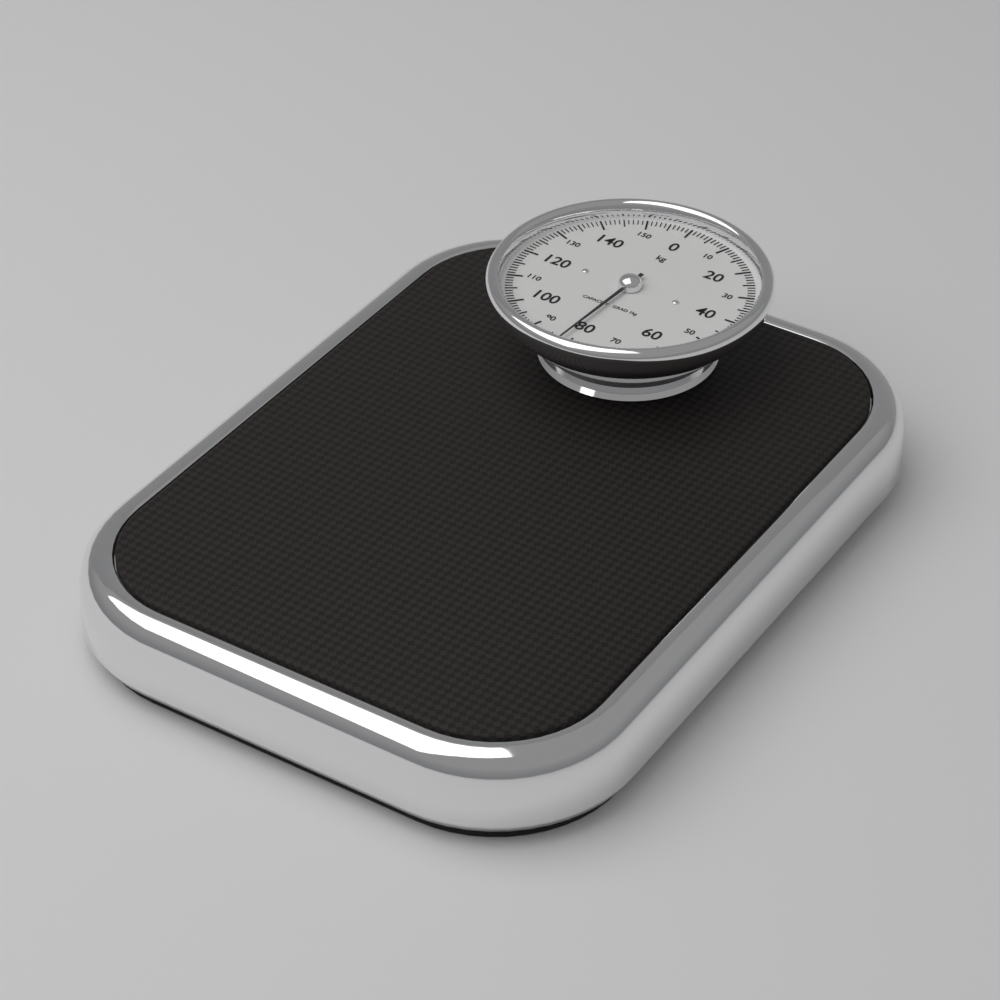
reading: 82 kg
